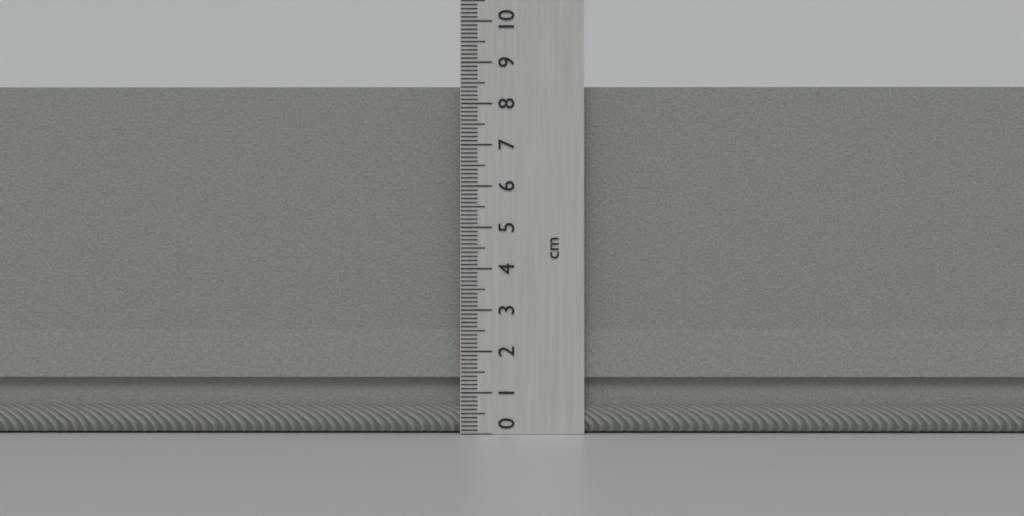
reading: 8.5 cm
